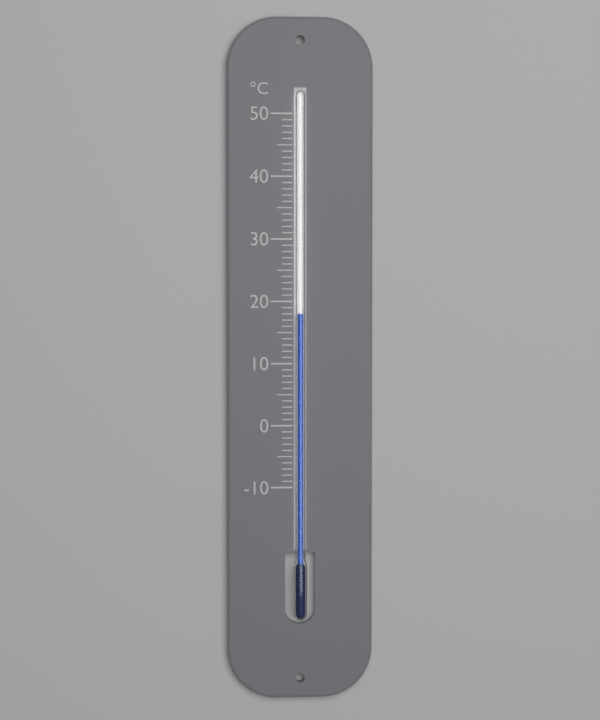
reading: 18 °C
